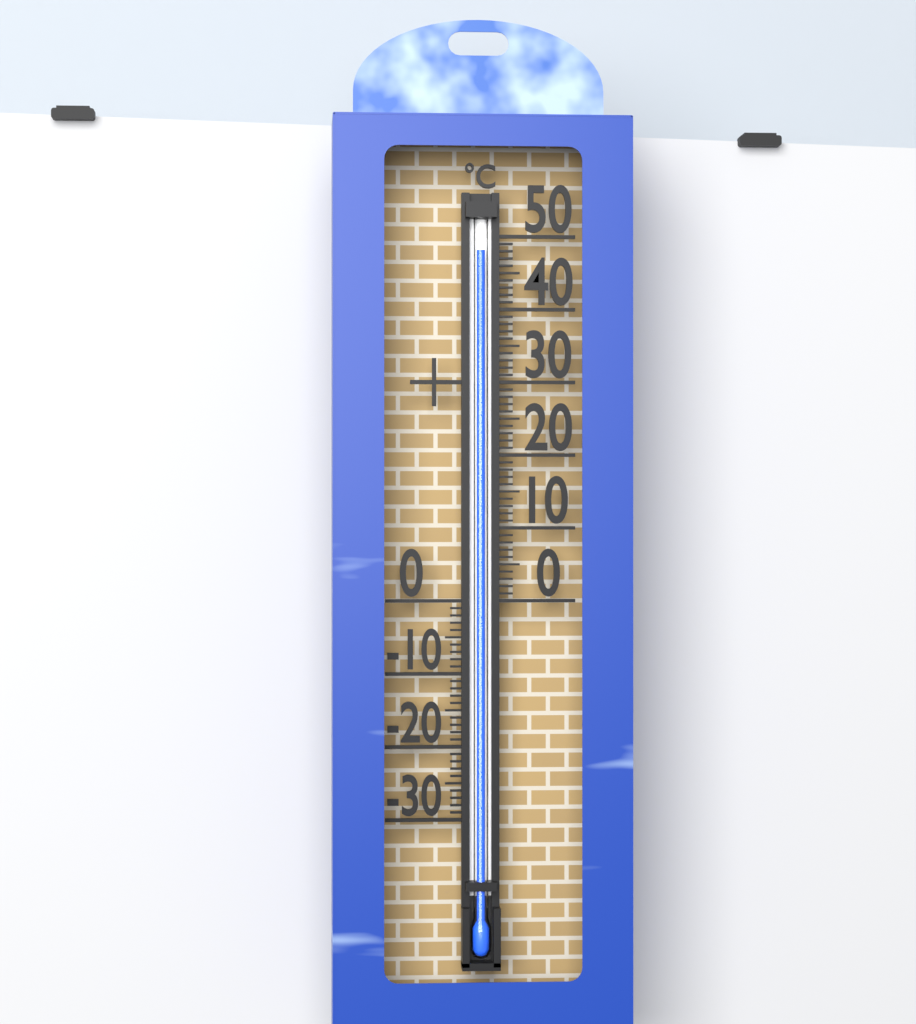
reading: 48 °C
